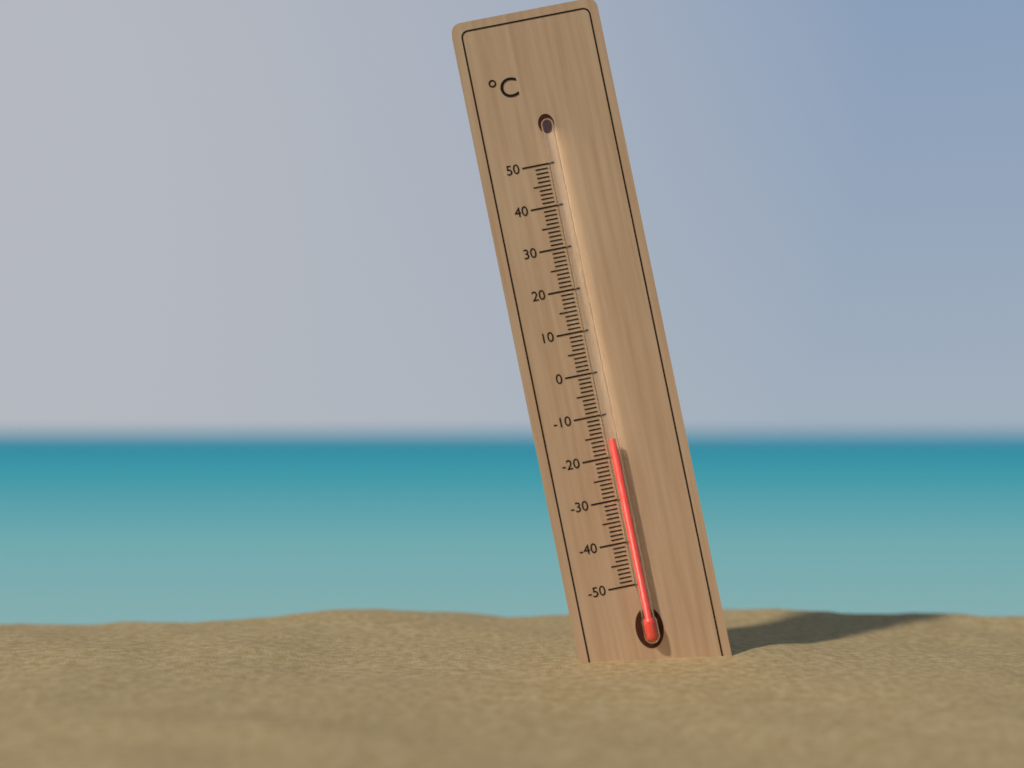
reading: -16 °C
